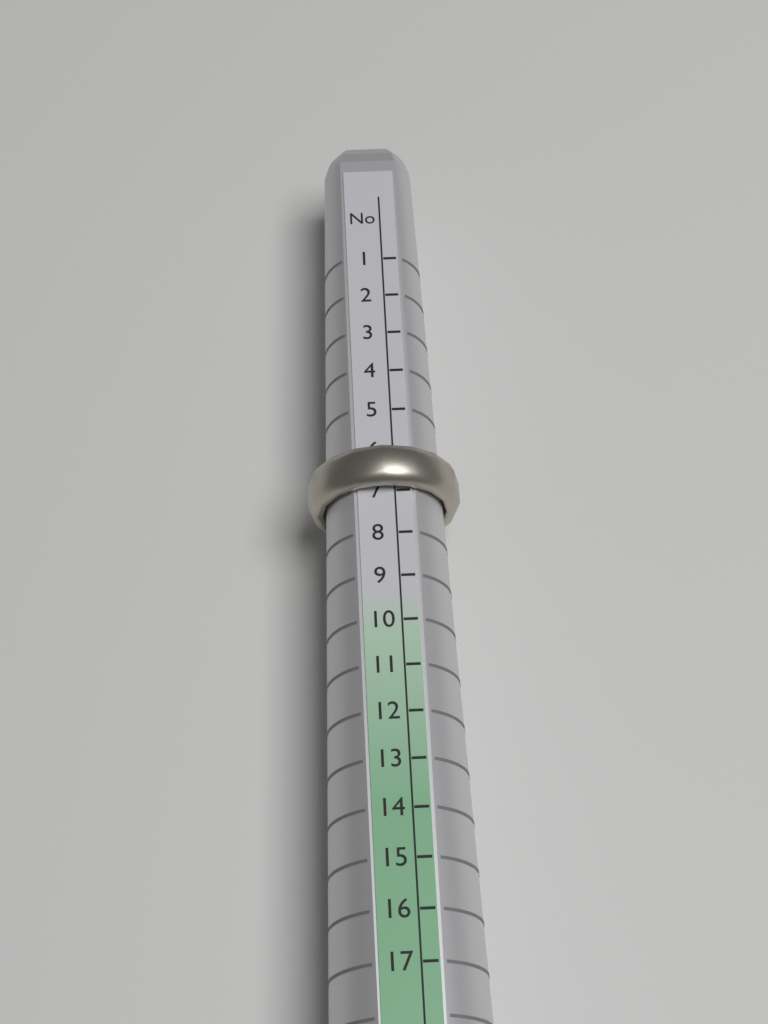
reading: 7 No
